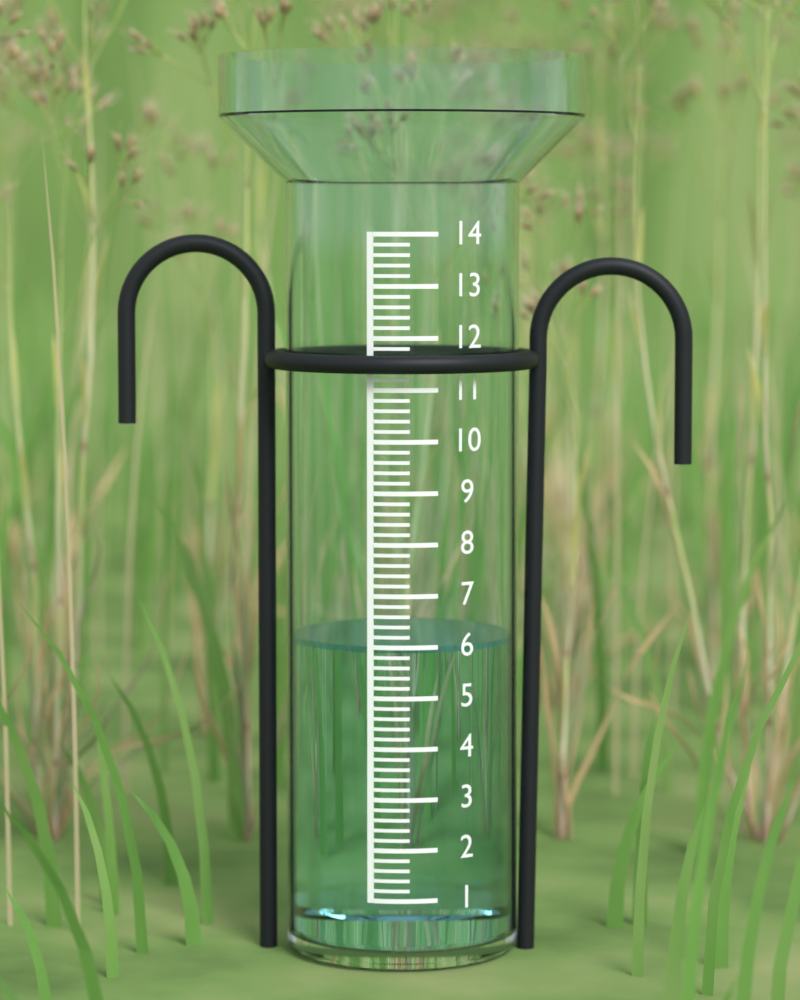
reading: 6.0 (no unit)
